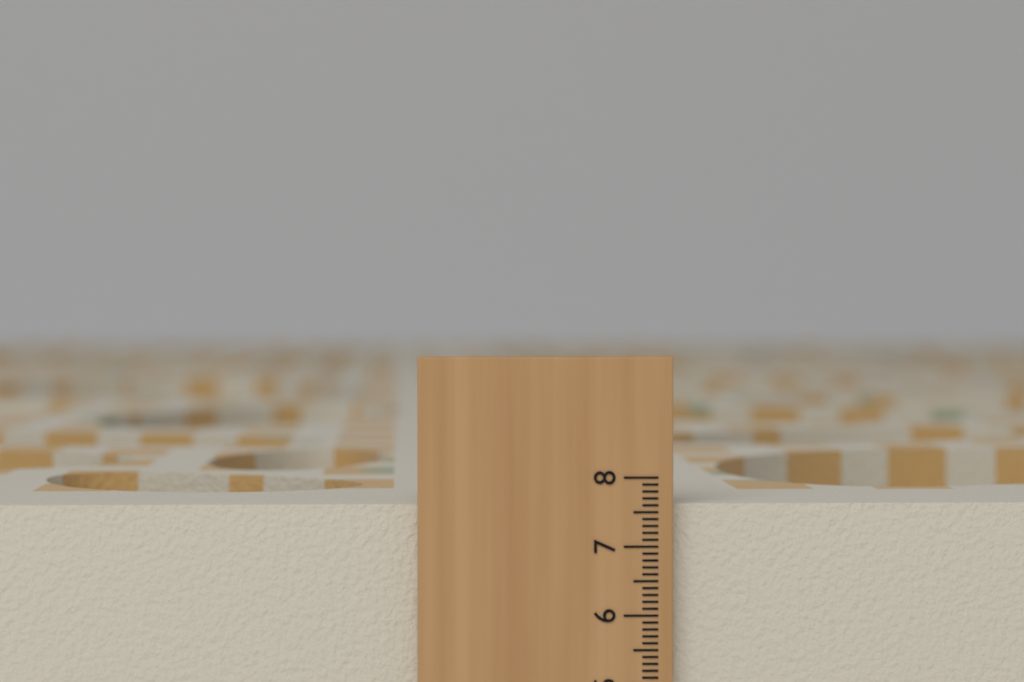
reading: 7.6 (no unit)
